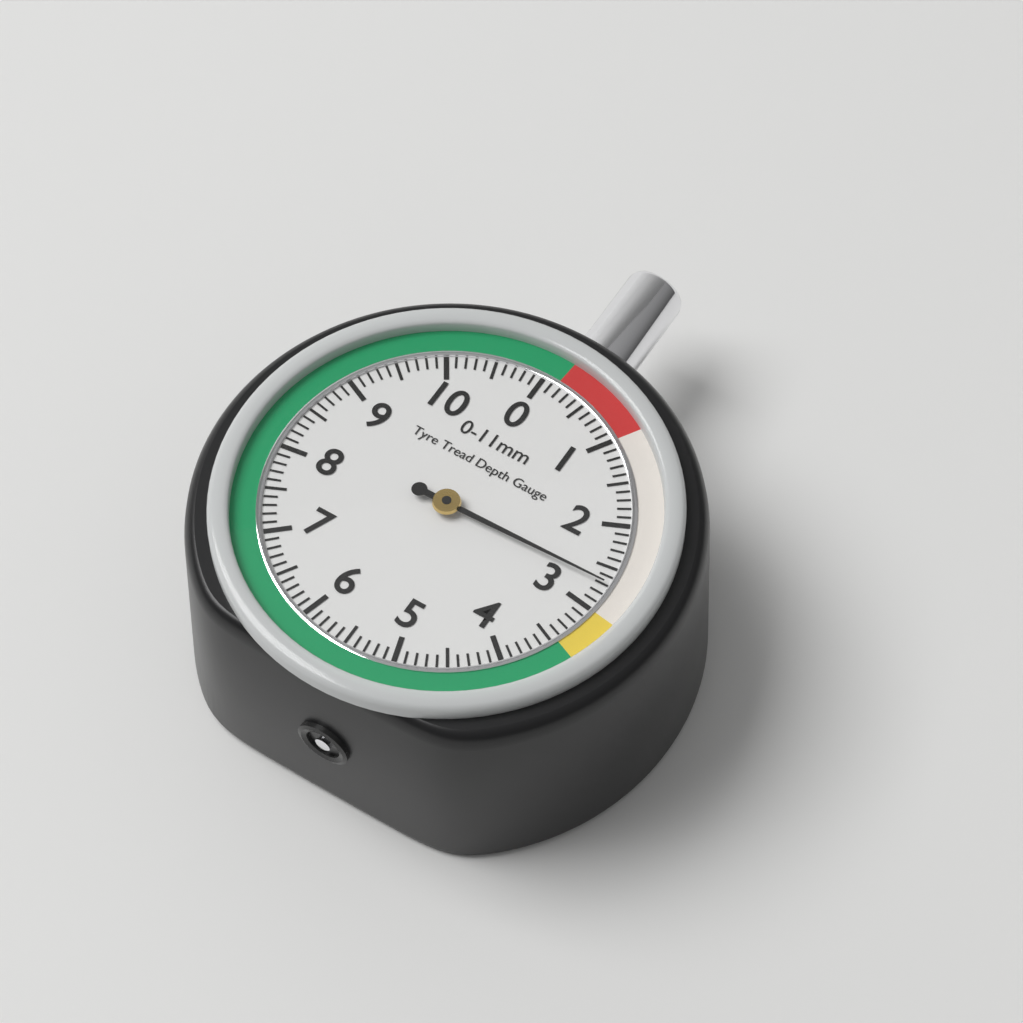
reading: 2.7 mm
